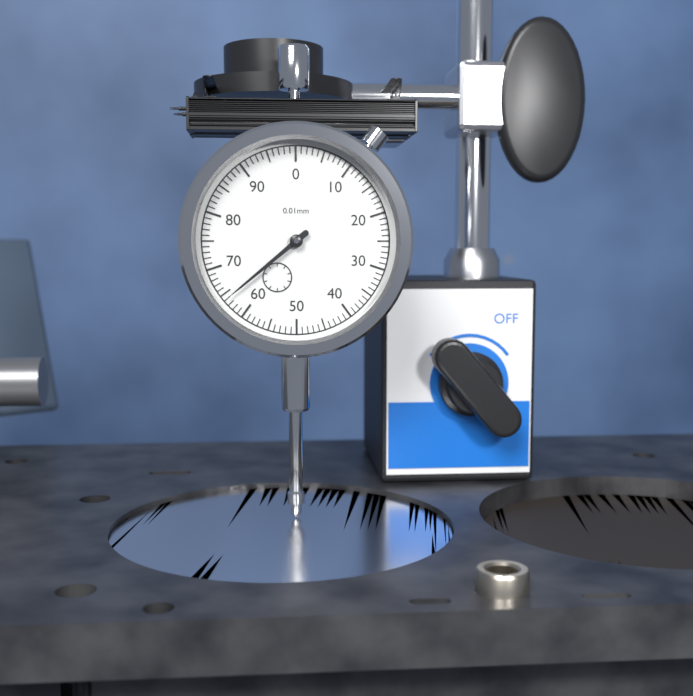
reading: 64 0.01mm
